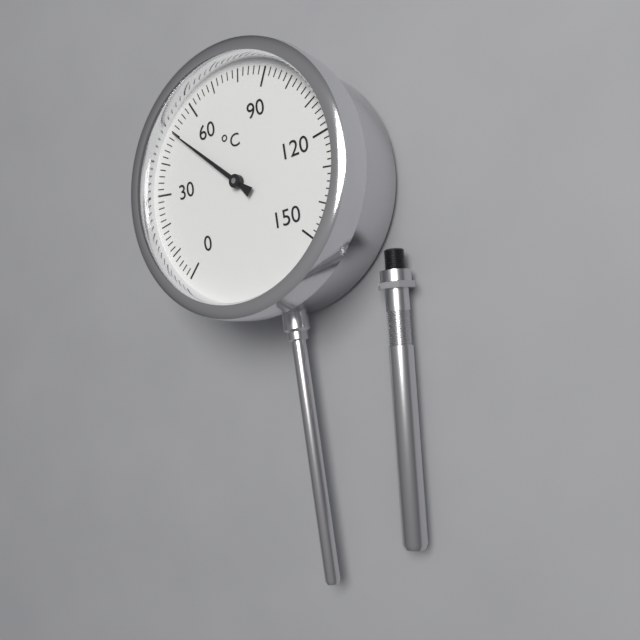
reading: 50 °C
